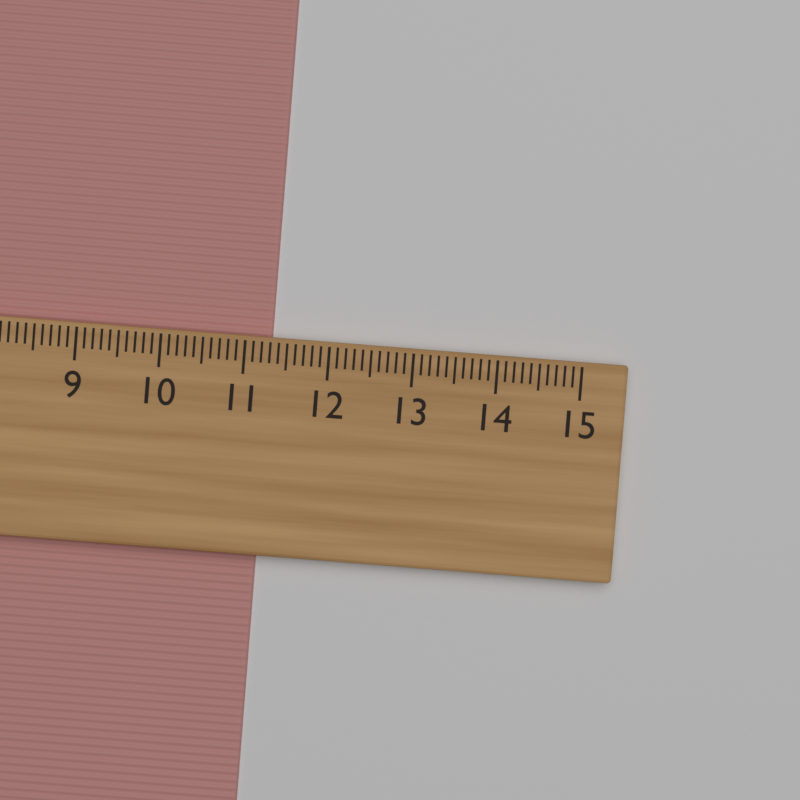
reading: 11.3 cm
